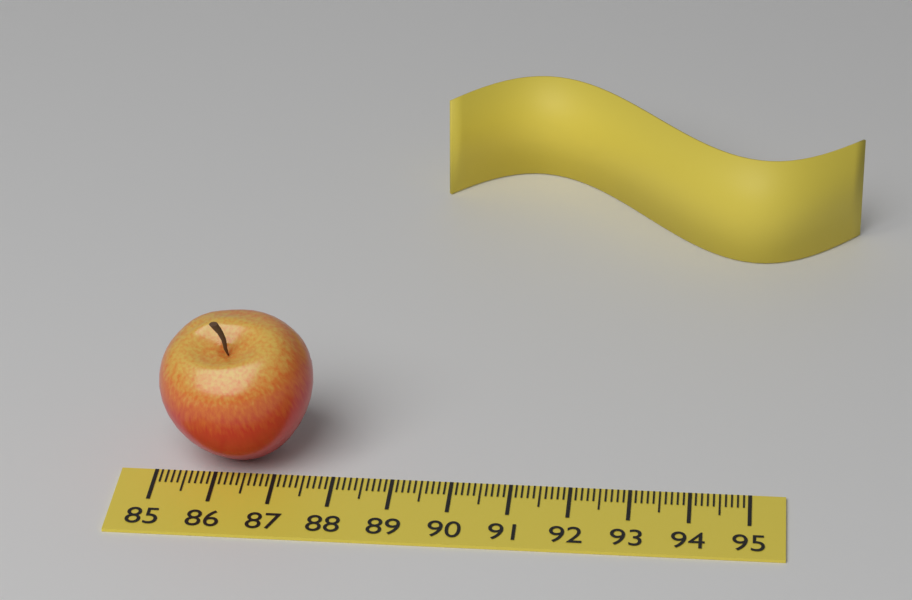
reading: 87.6 (no unit)
